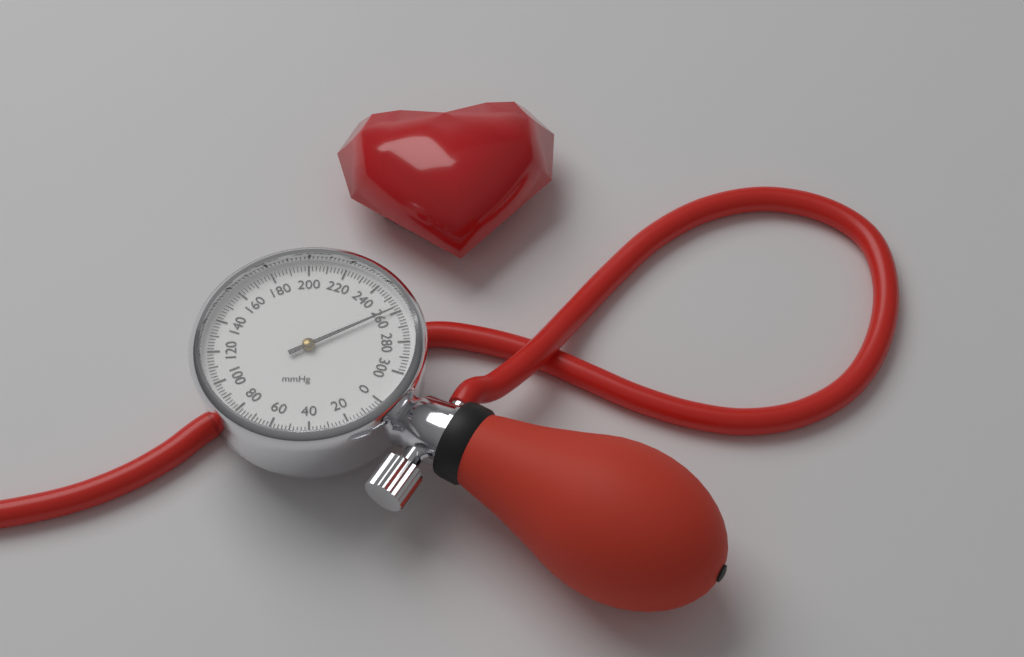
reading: 258 mmHg
